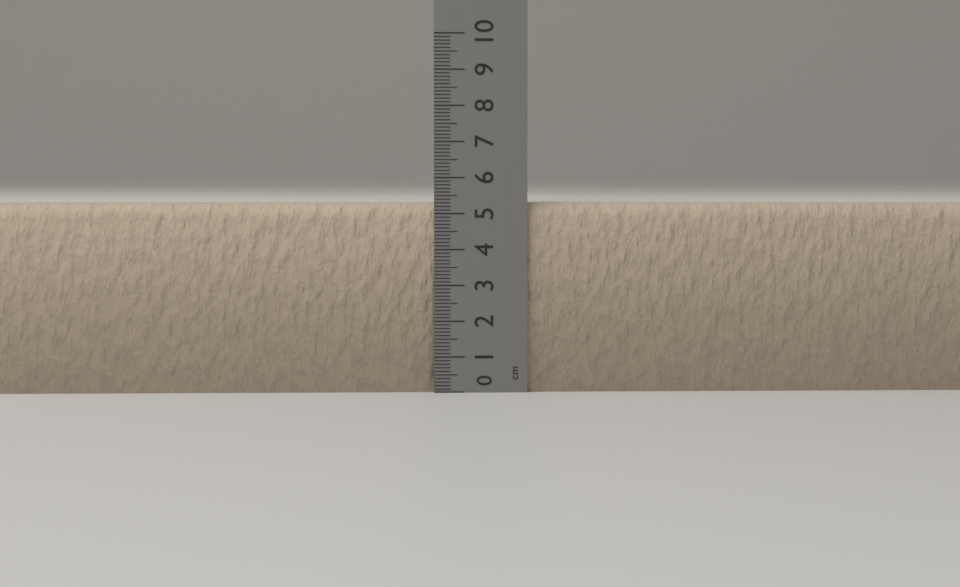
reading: 5.3 cm
